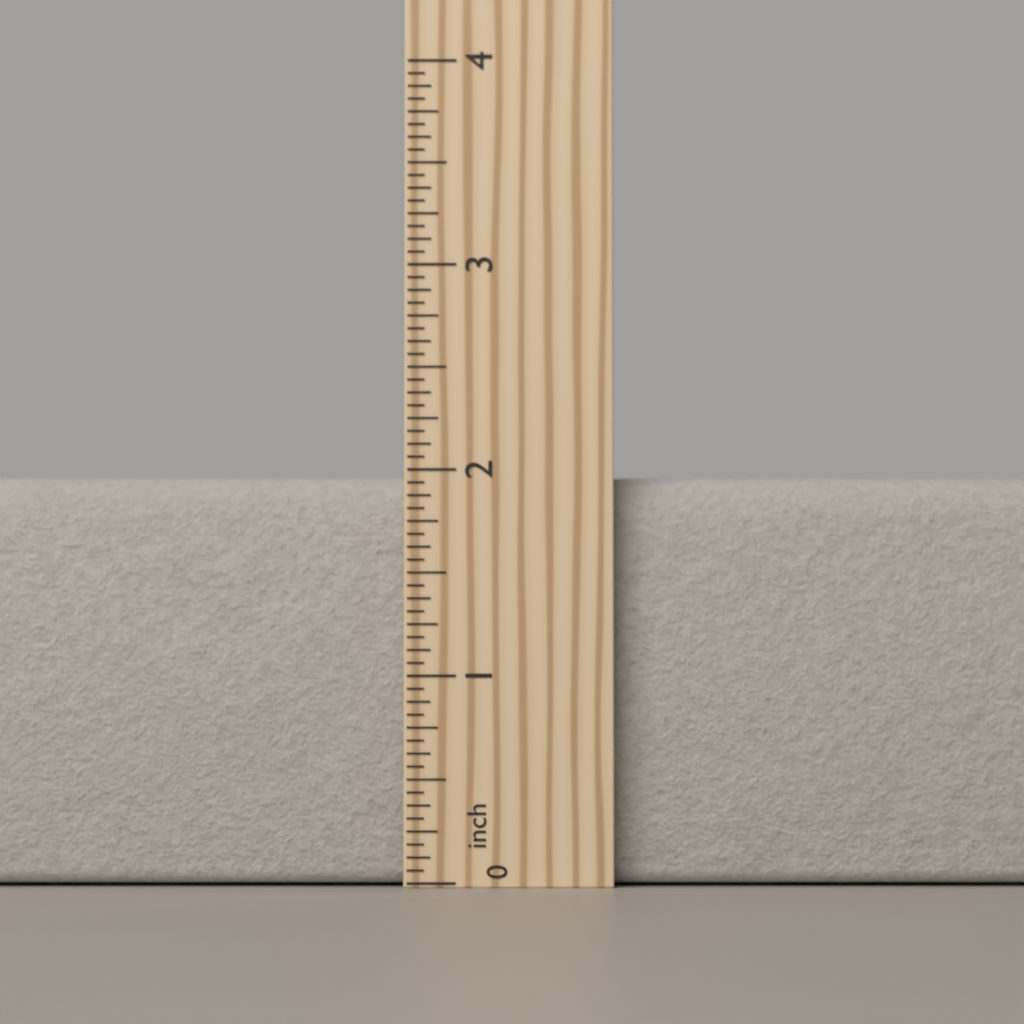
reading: 2.0000 inch
